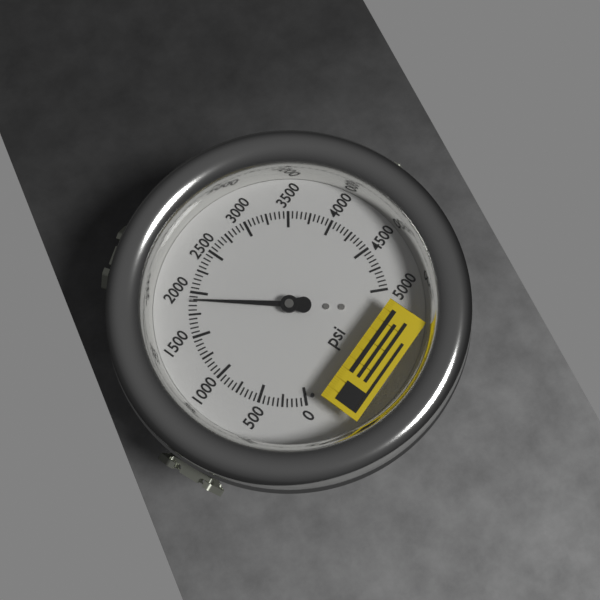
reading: 1900 psi
